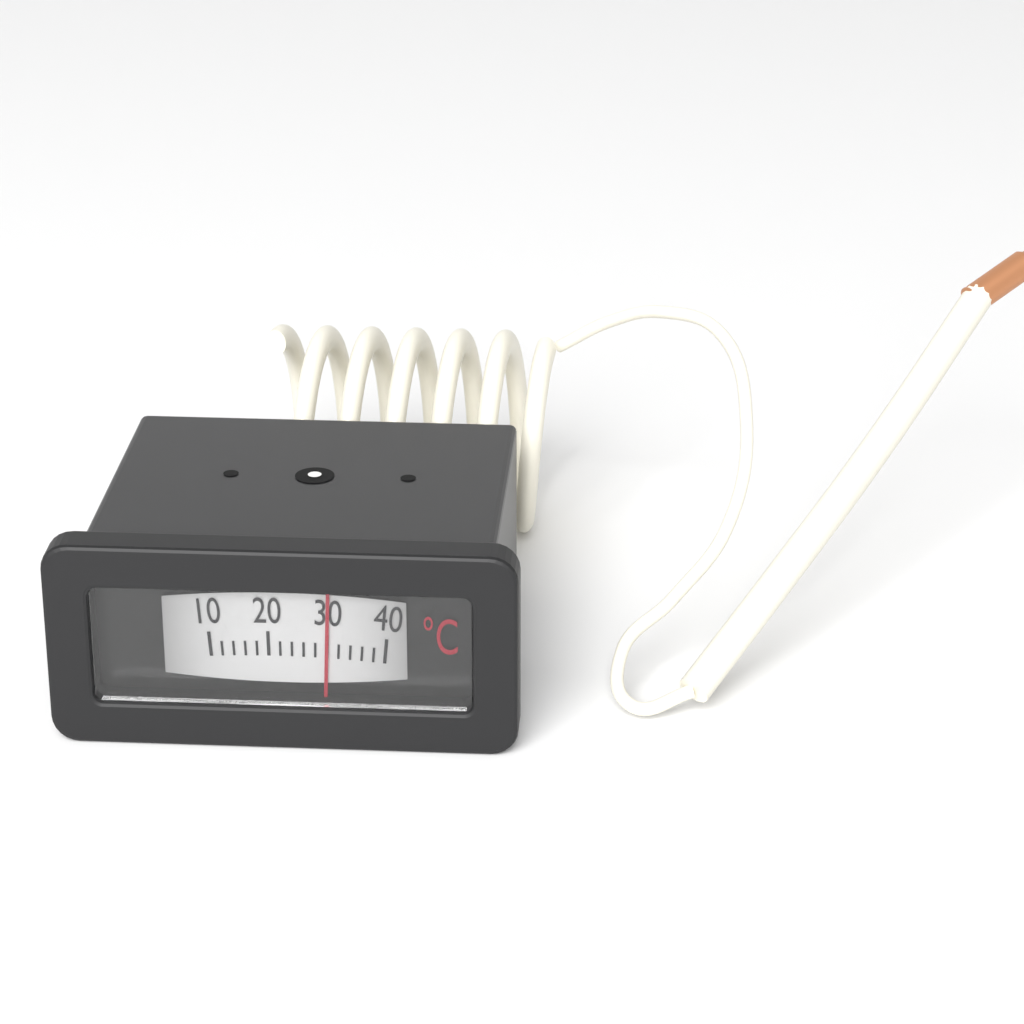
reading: 30 °C
